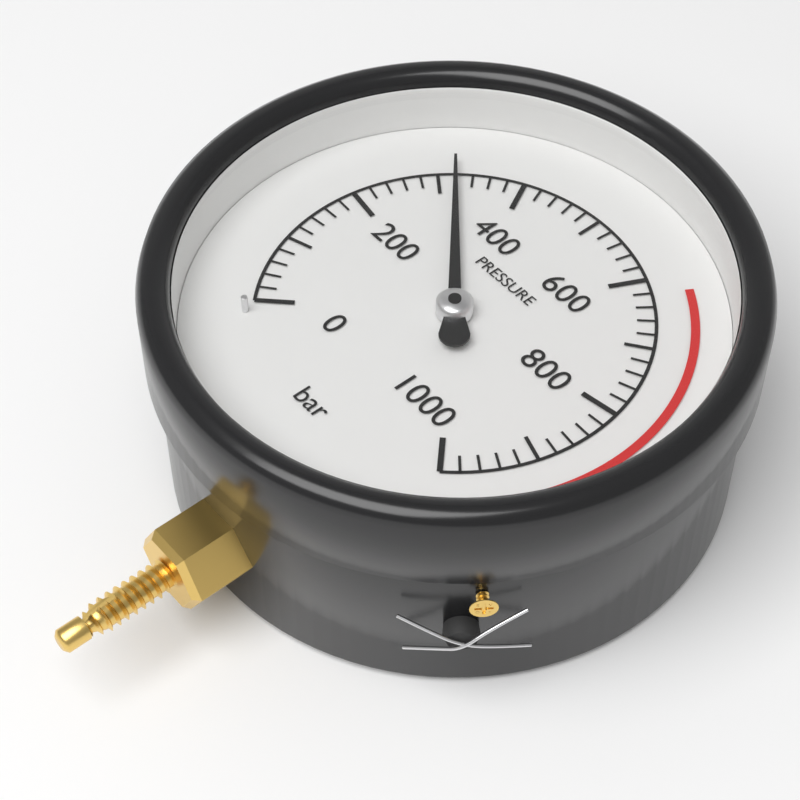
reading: 320 bar
